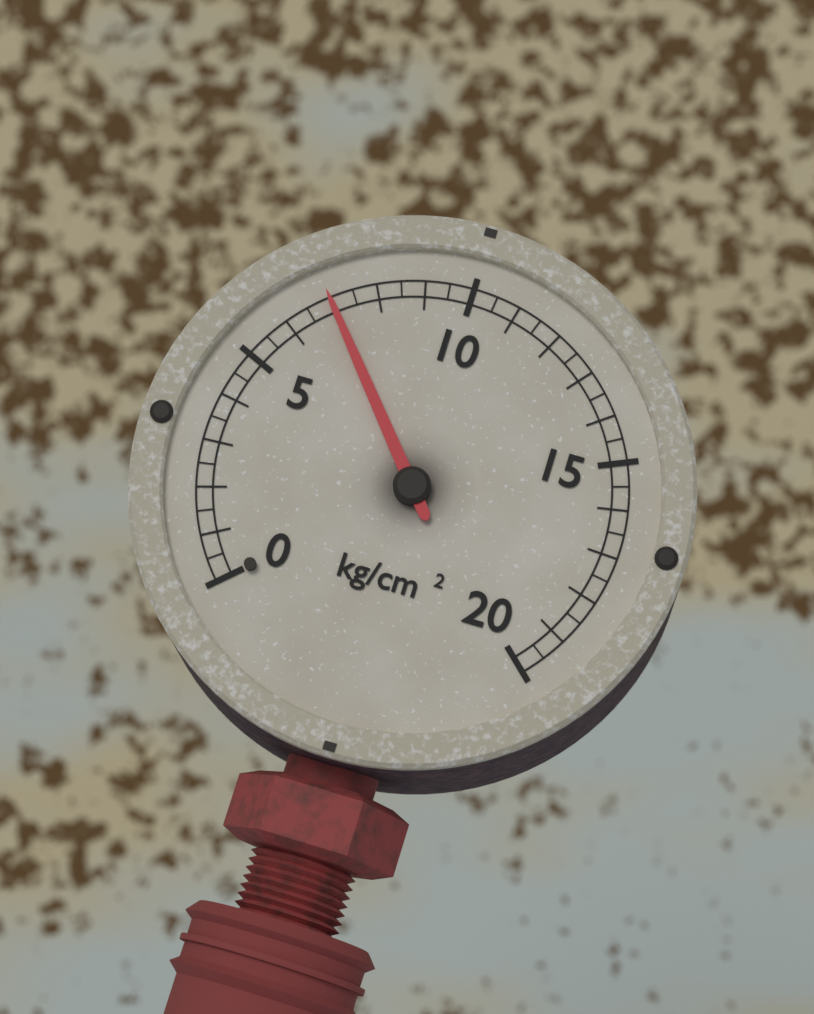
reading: 7.0 kg/cm²
